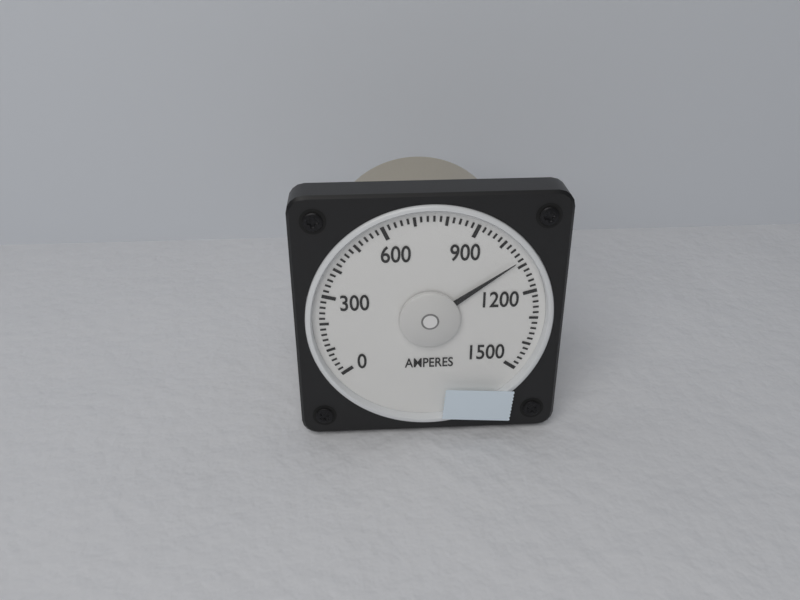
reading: 1080 A
